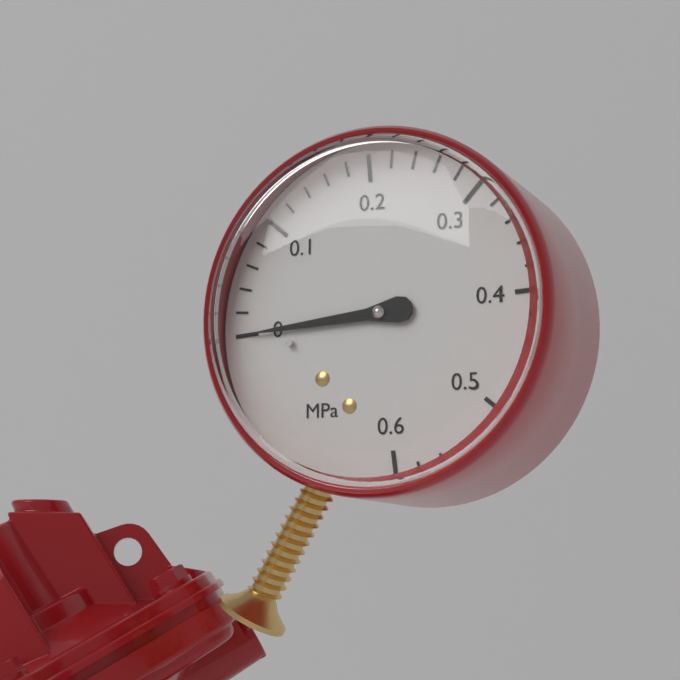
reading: 0.00 MPa
